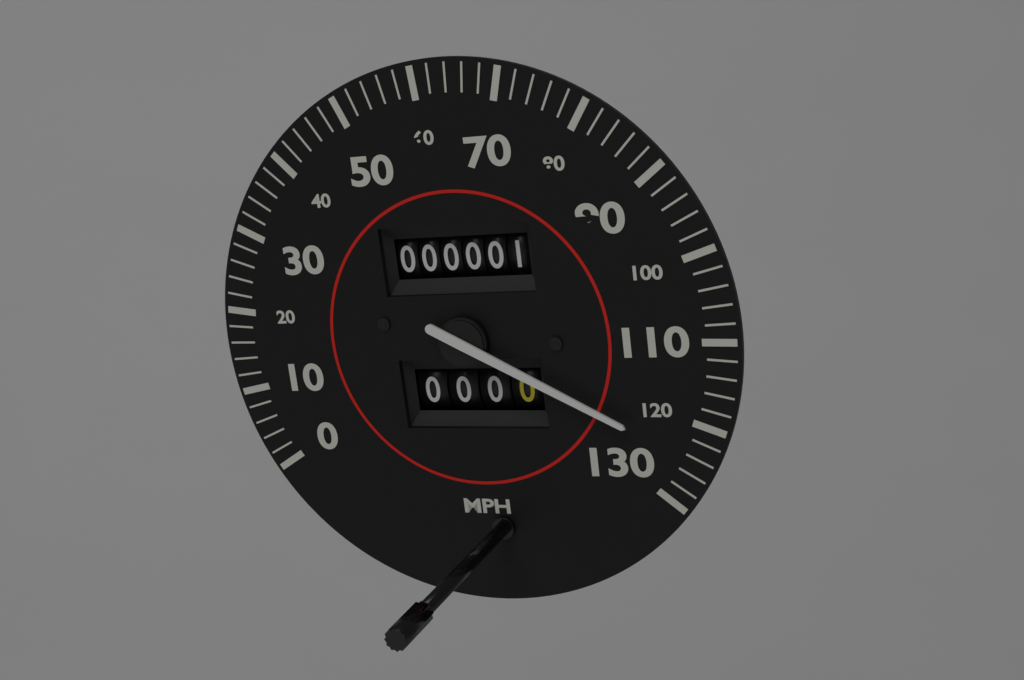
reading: 124 mph
